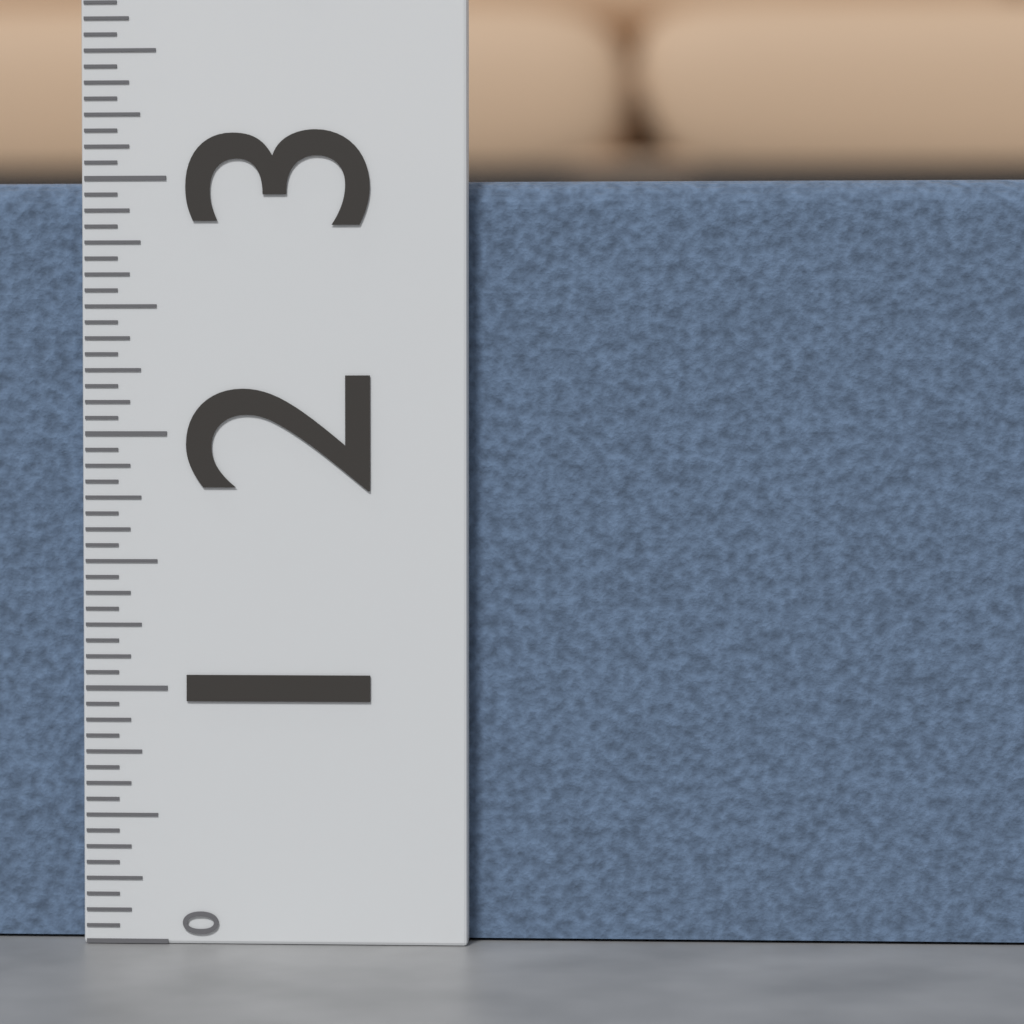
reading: 3.0000 (no unit)
